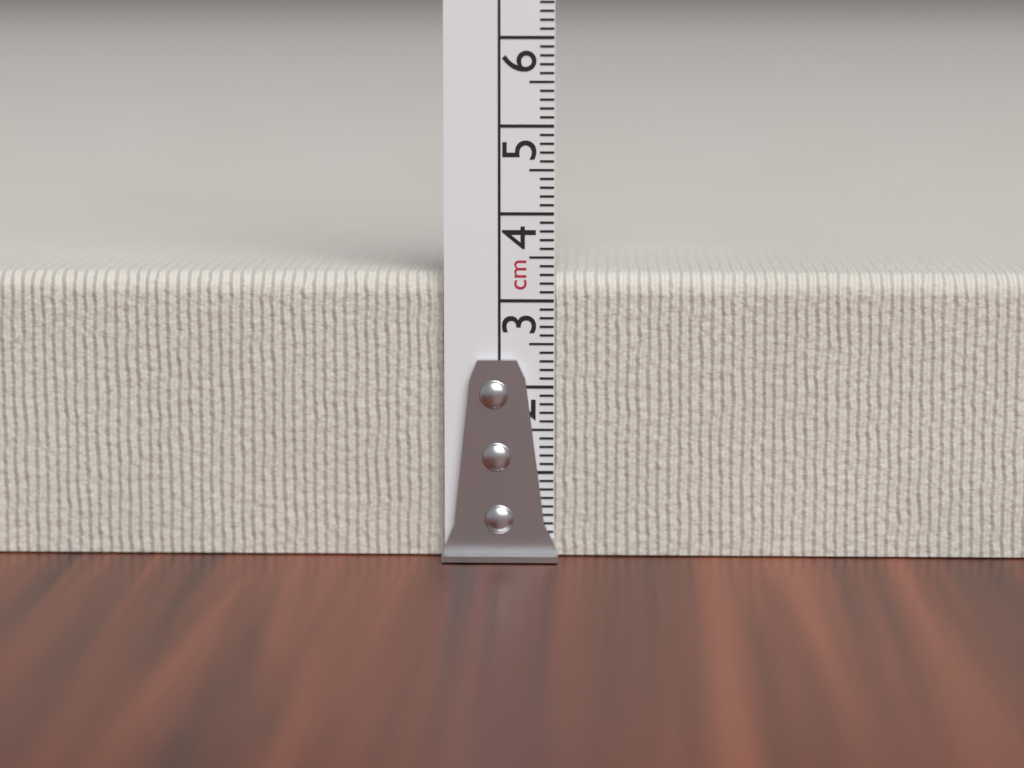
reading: 3.3 cm
